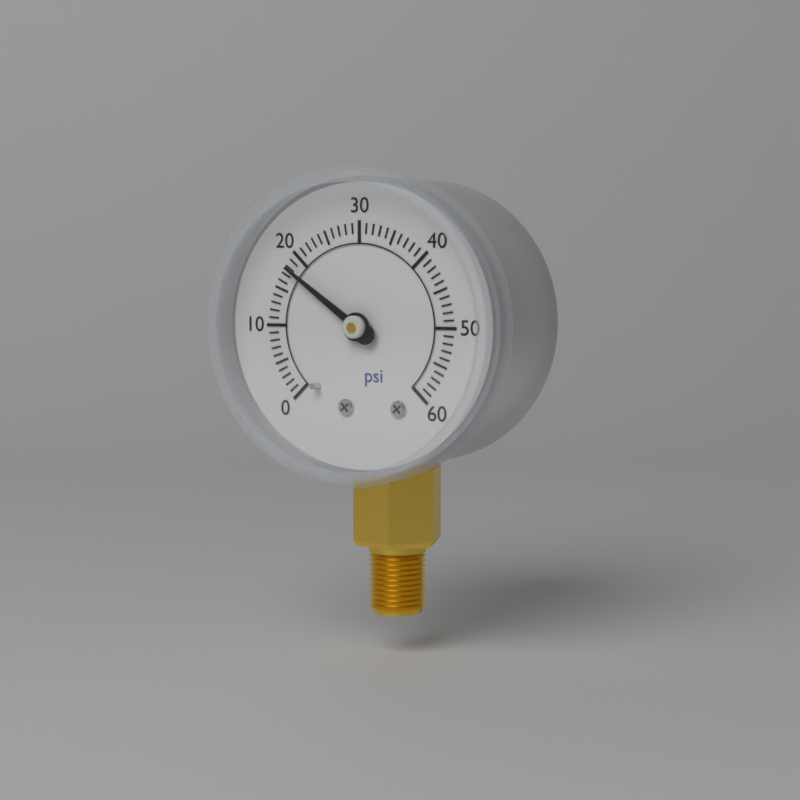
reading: 18 psi
